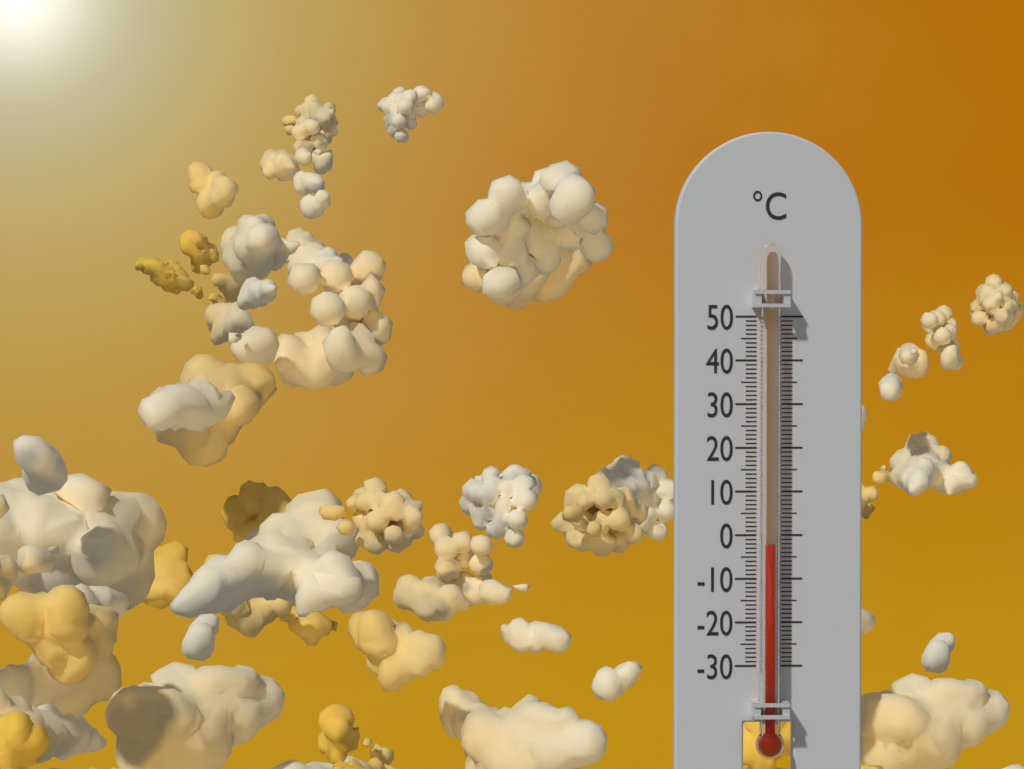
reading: -2 °C
